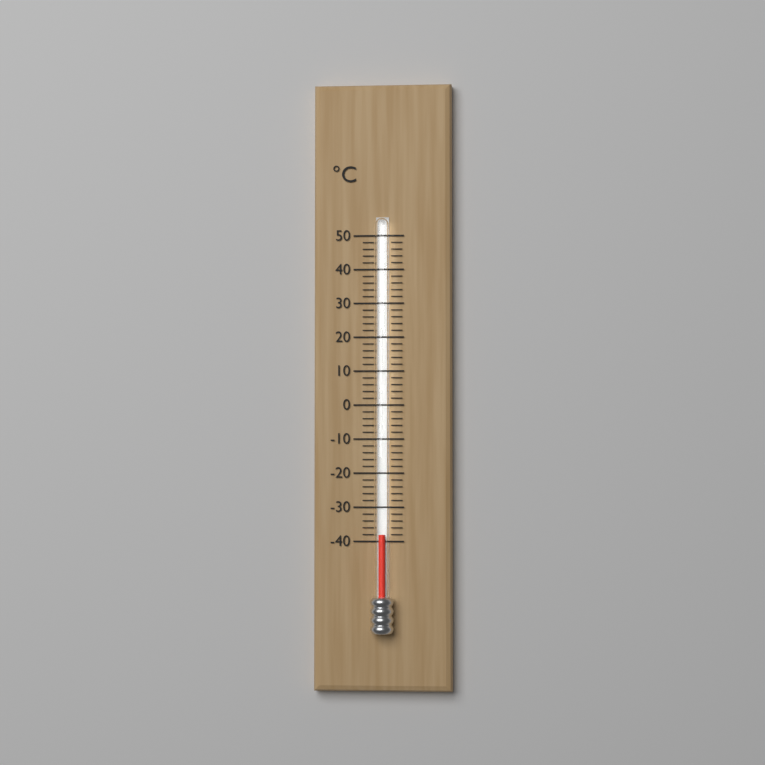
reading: -38 °C
